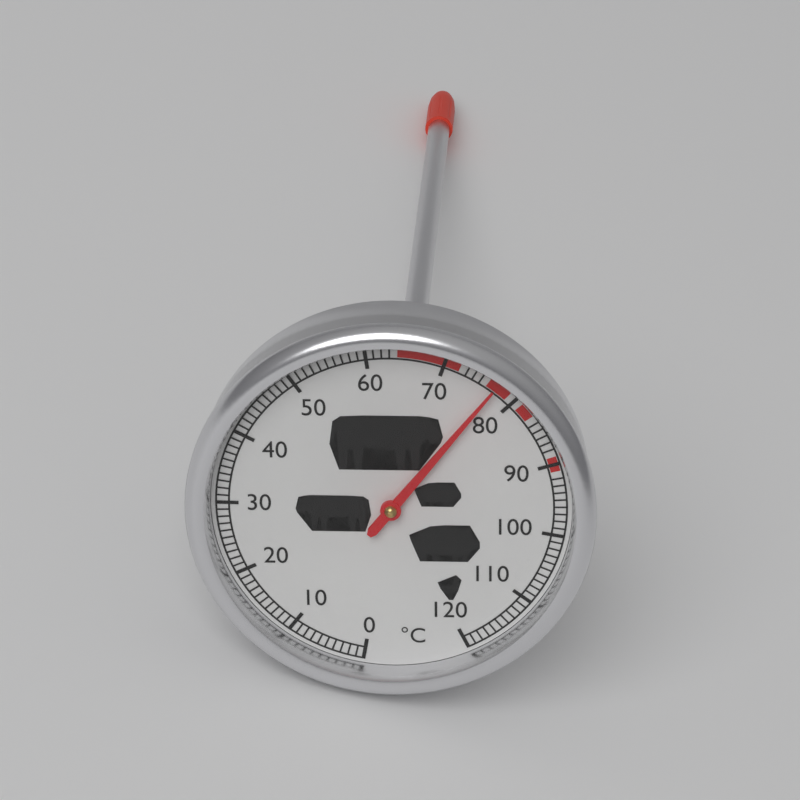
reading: 77 °C
